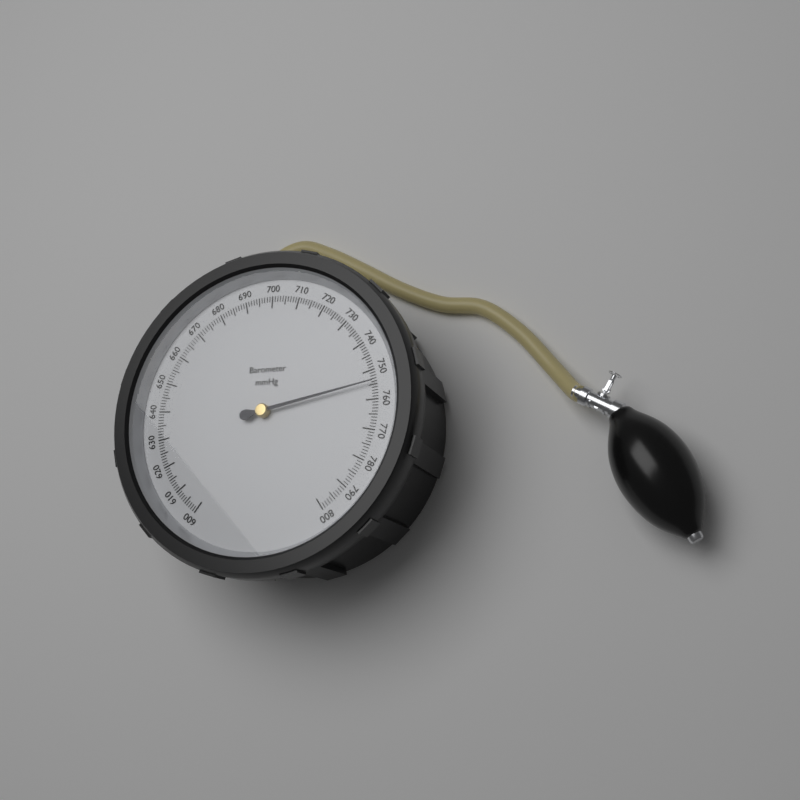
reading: 754 mmHg
